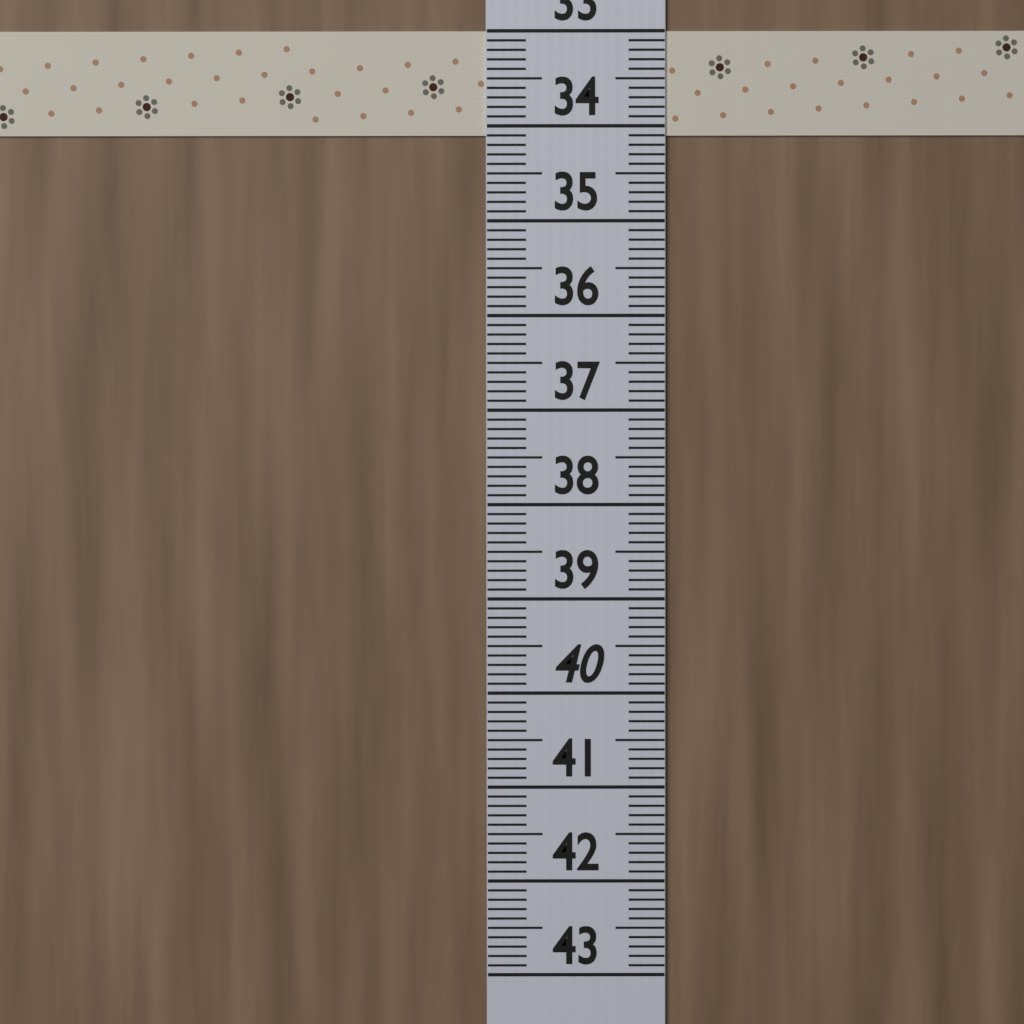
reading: 34.1 (no unit)
